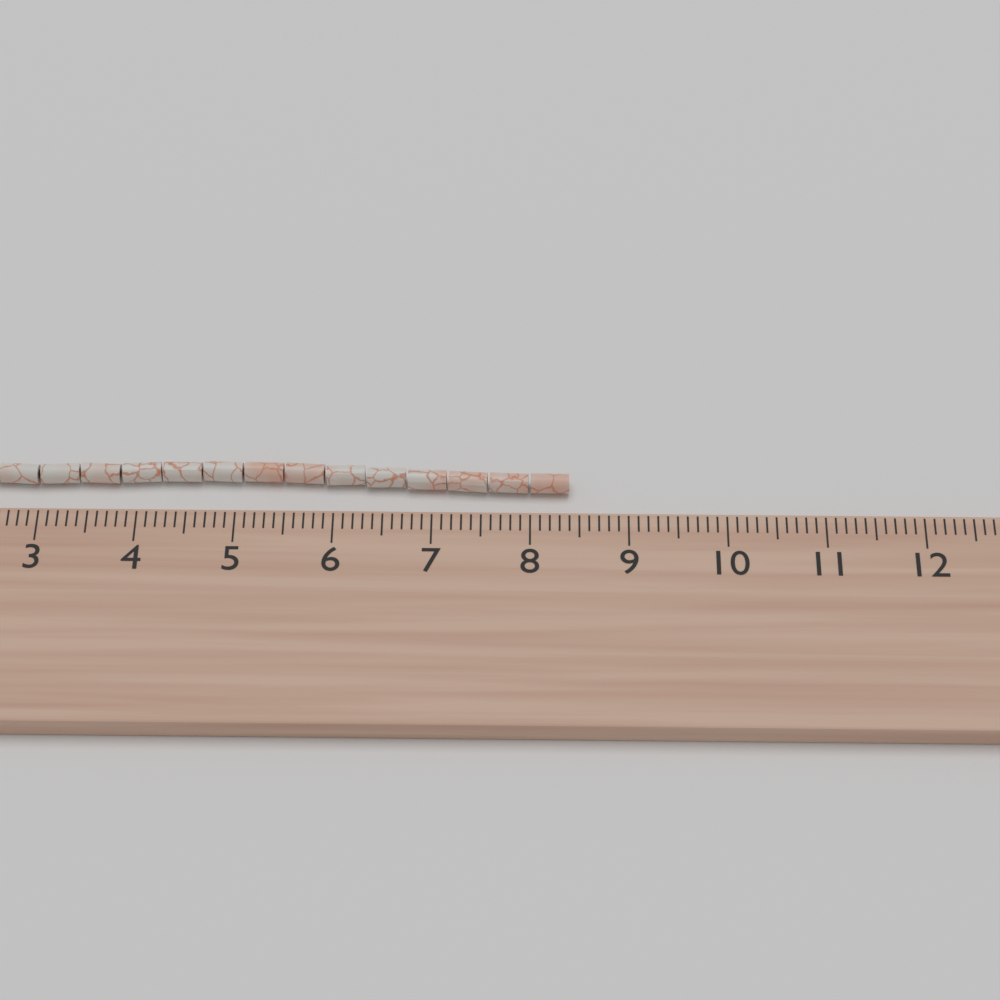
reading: 8.4 cm
